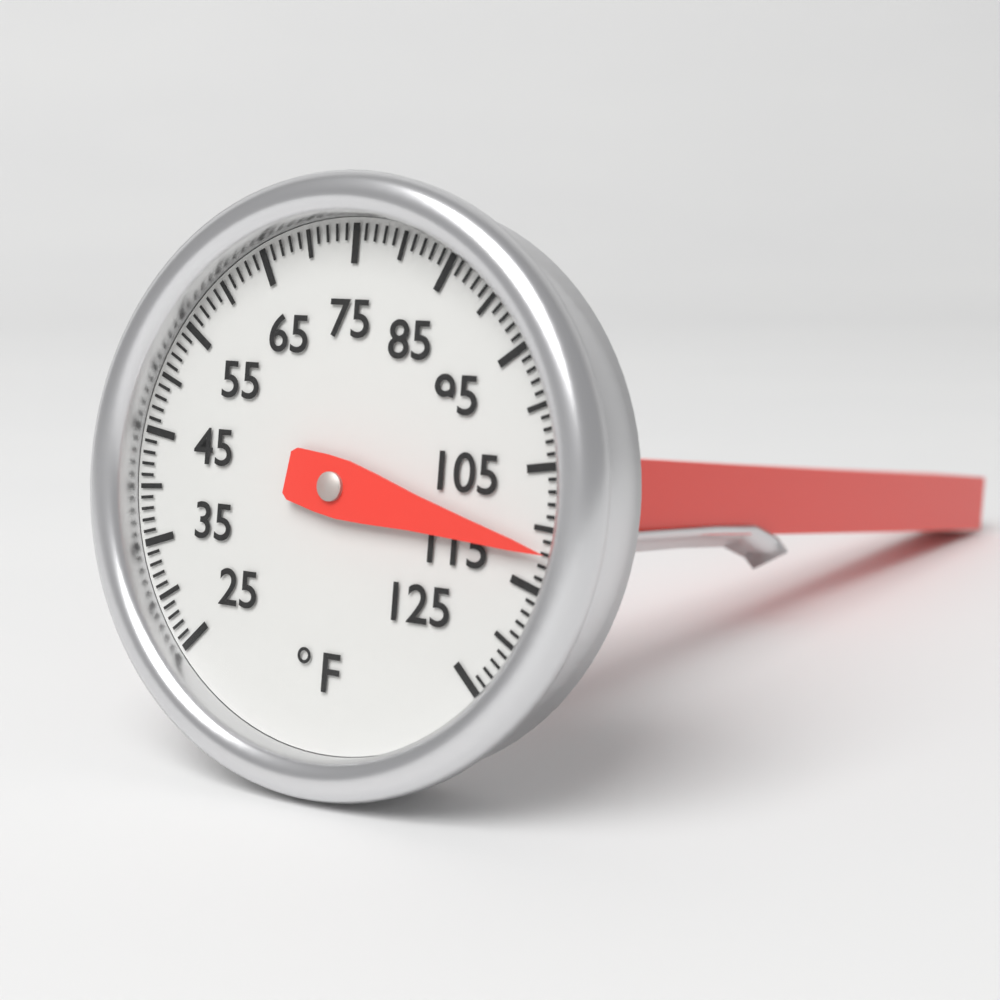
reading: 112 °F
